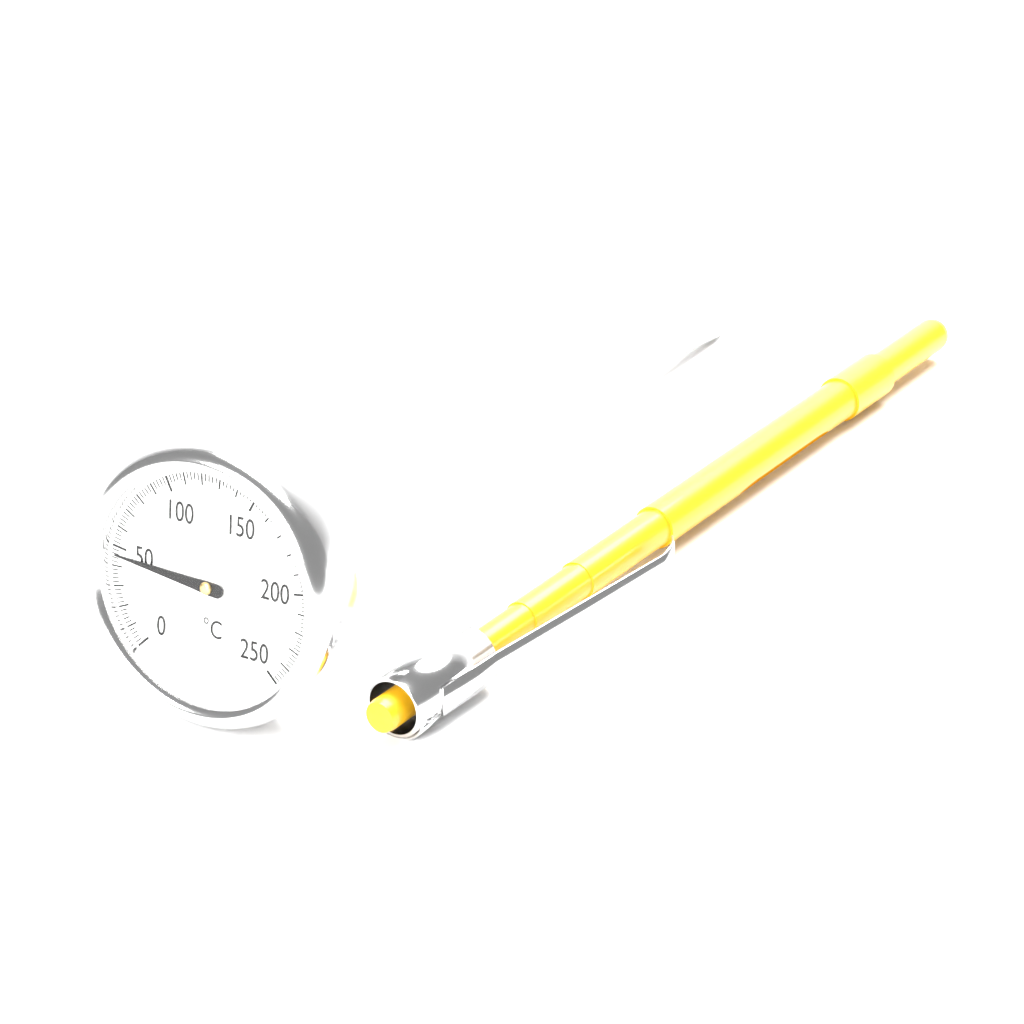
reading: 46 °C
